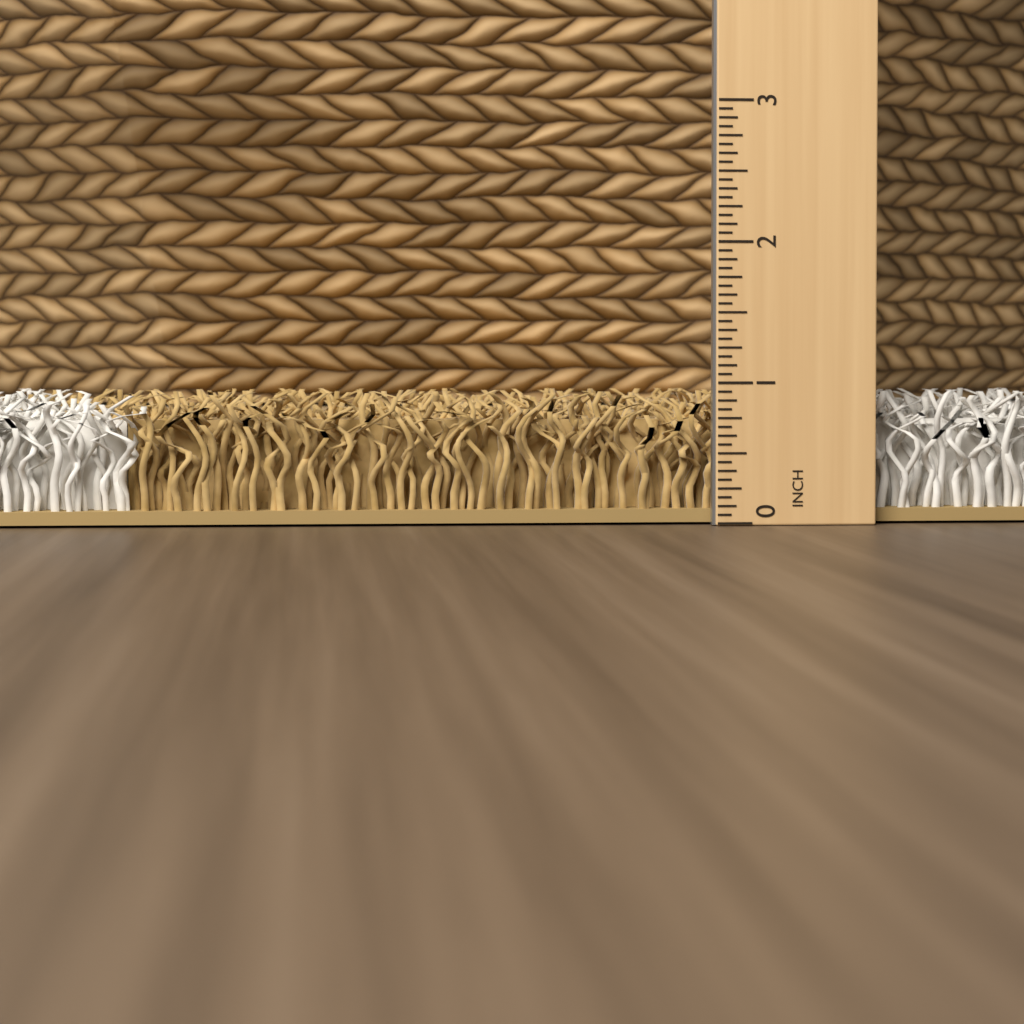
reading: 0.9375 in
